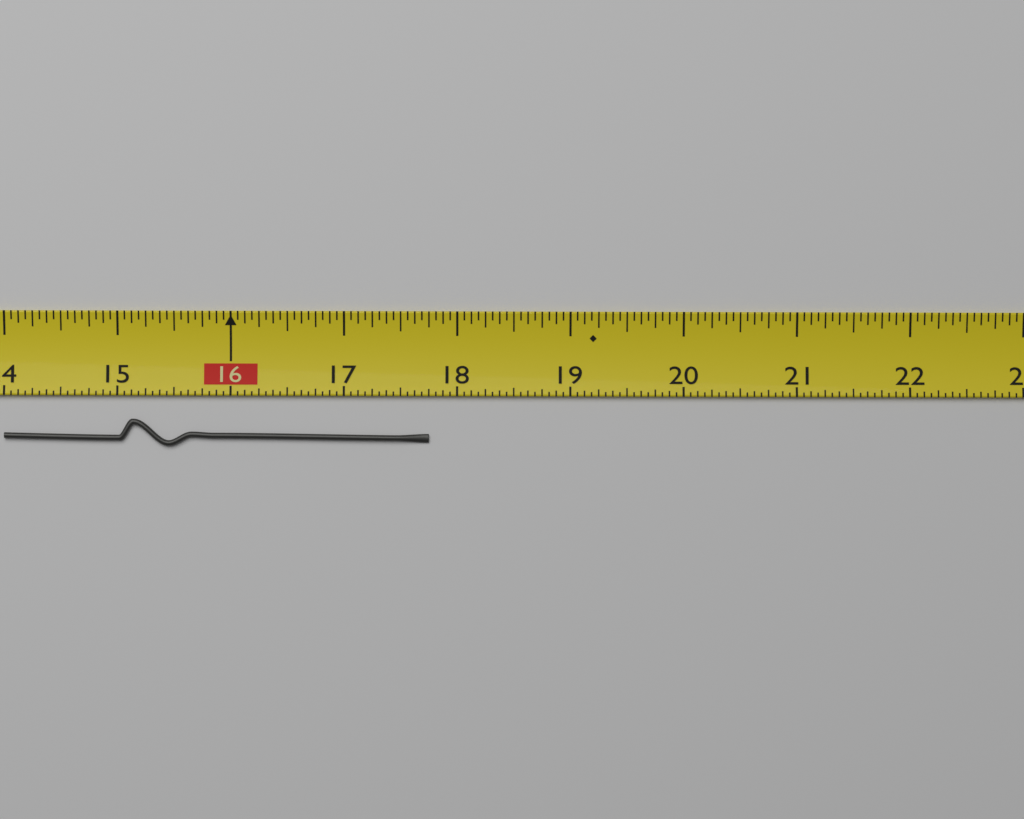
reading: 17.7500 (no unit)
